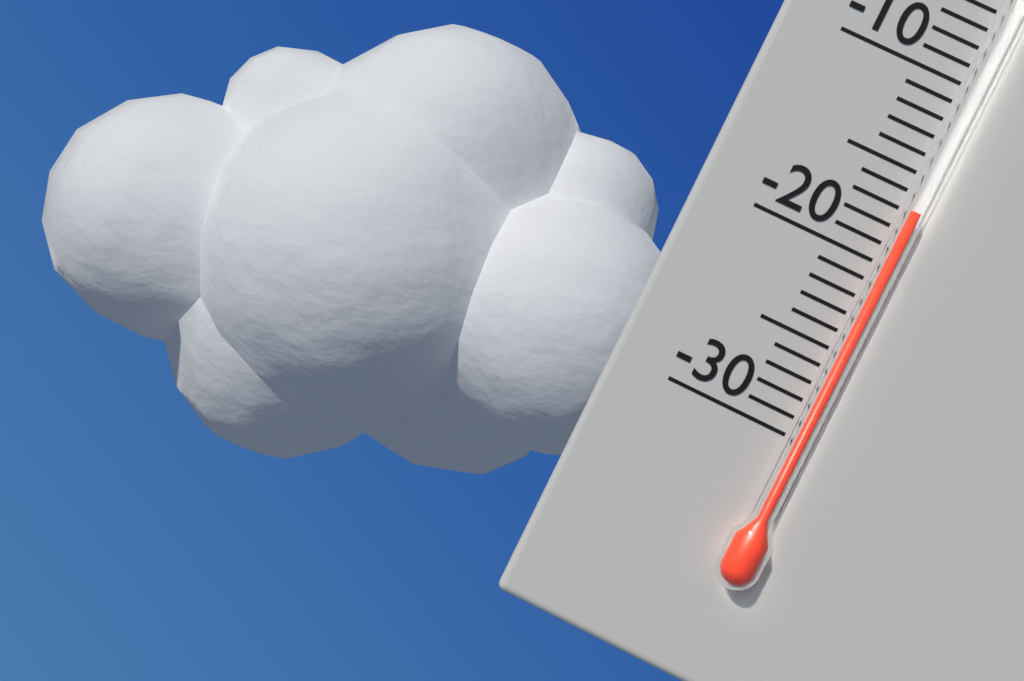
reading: -17 °C
